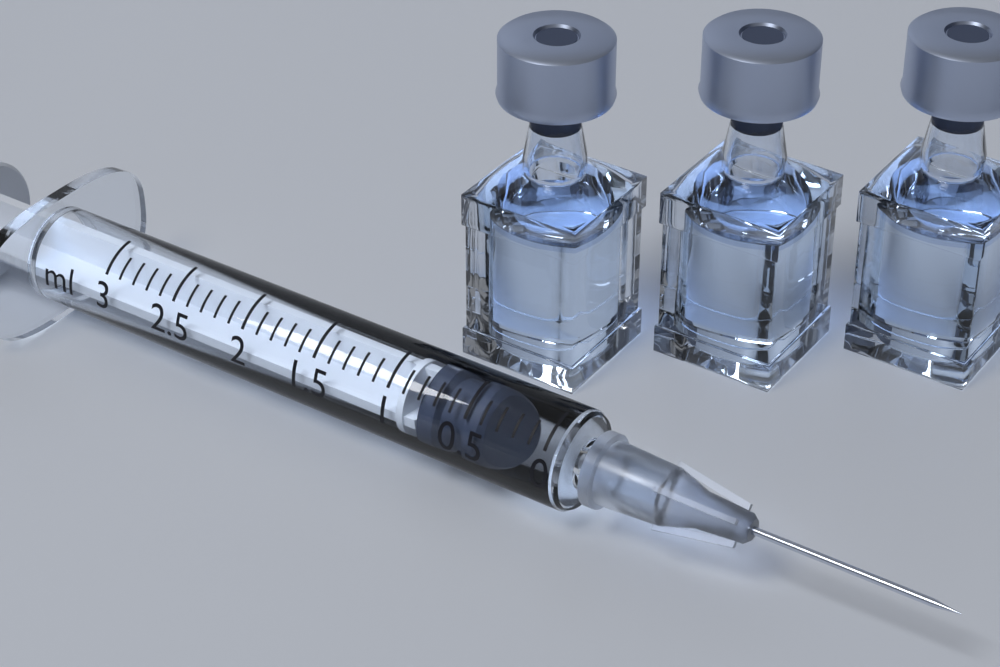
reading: 0.4 ml
